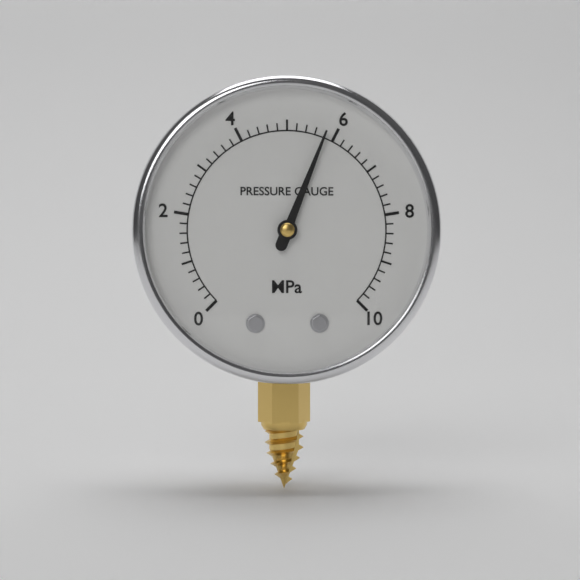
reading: 5.8 MPa
